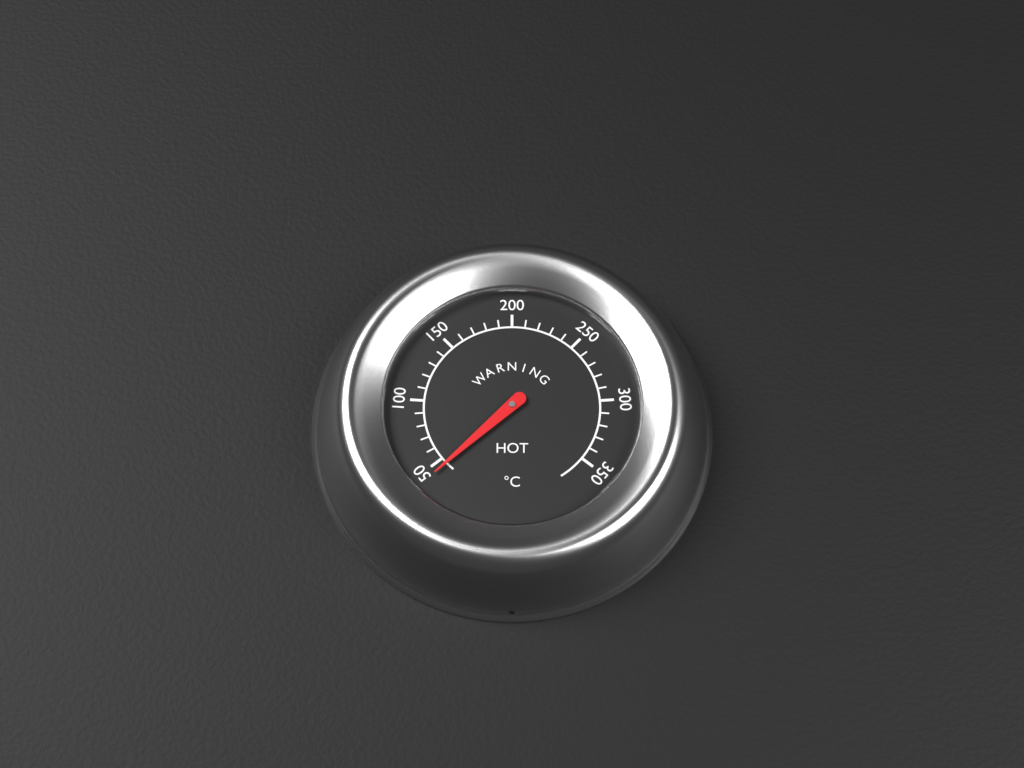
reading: 45 °C
